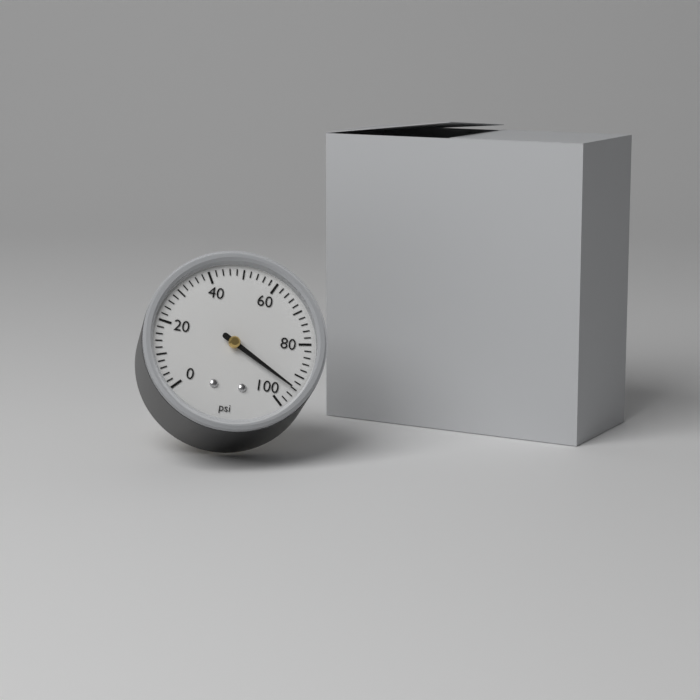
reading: 94 psi
